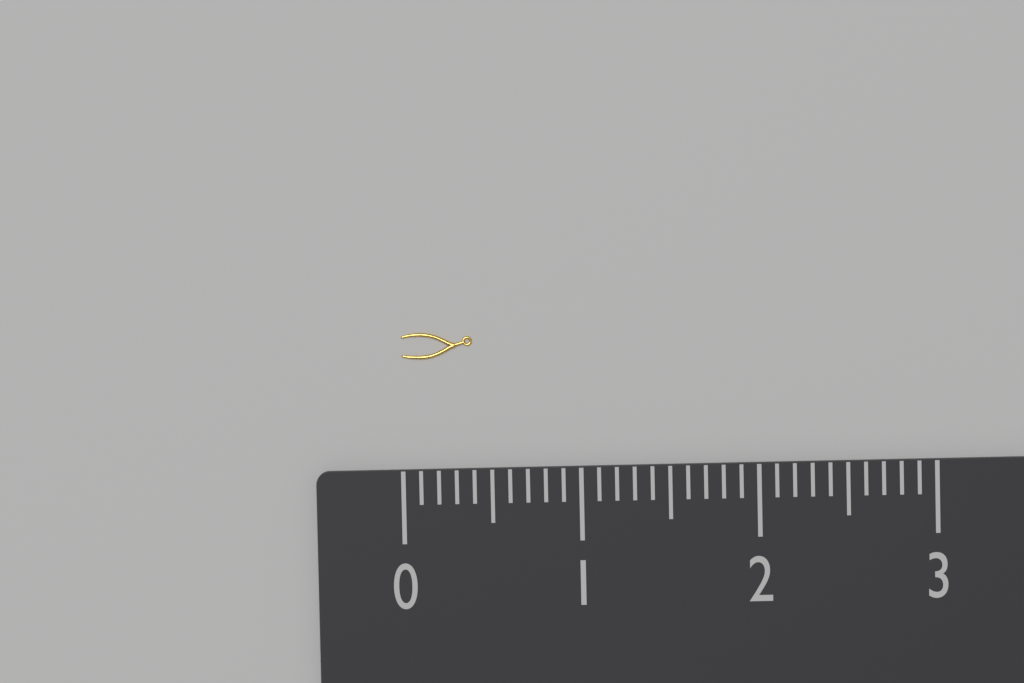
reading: 0.4 (no unit)
